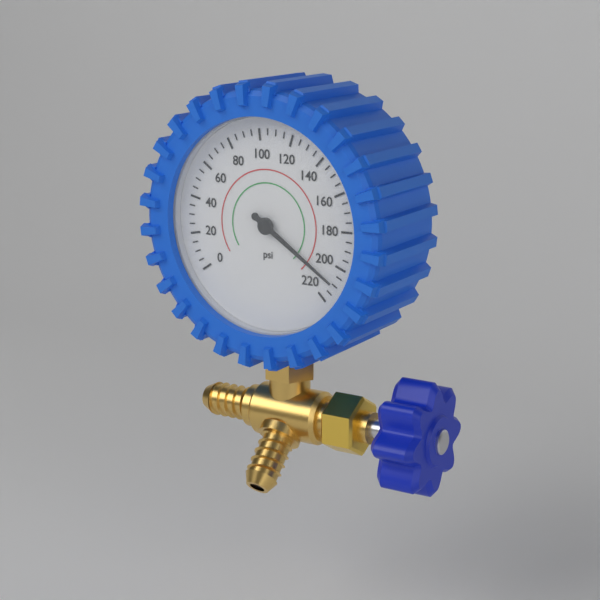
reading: 210 psi
